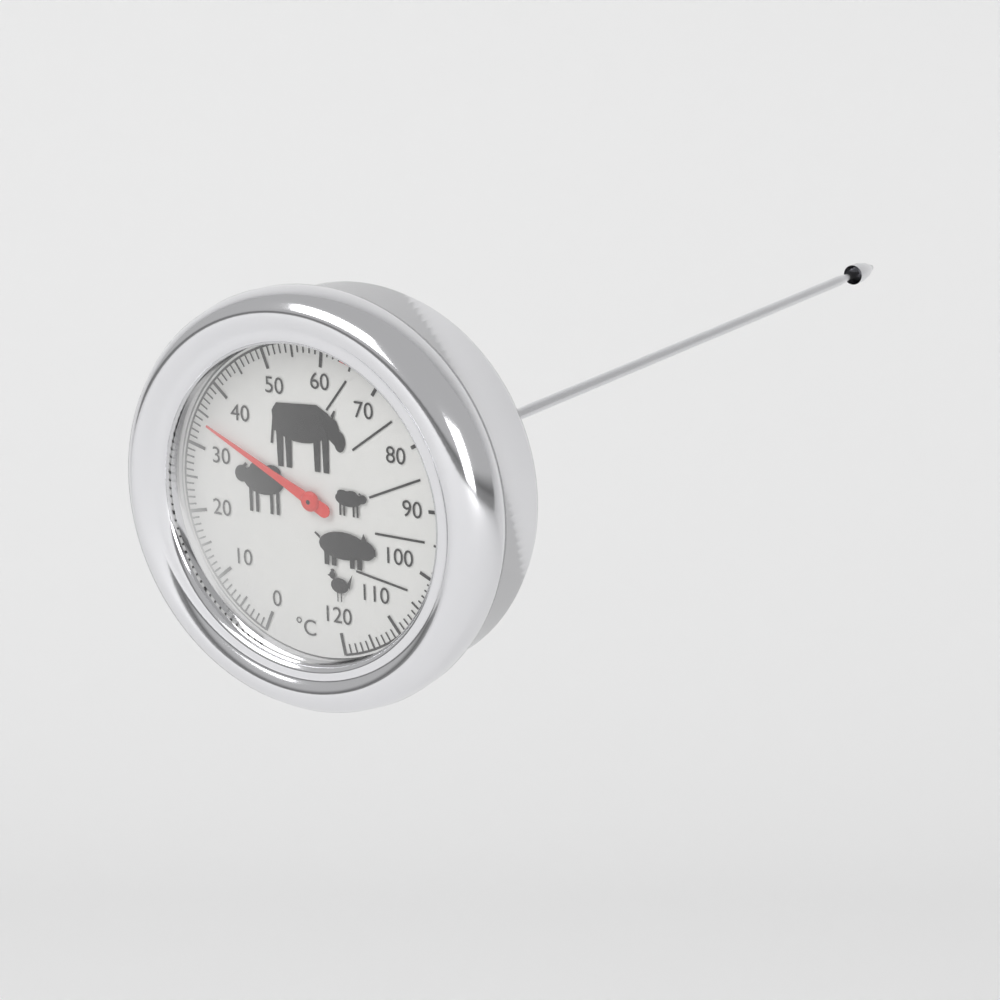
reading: 34 °C
